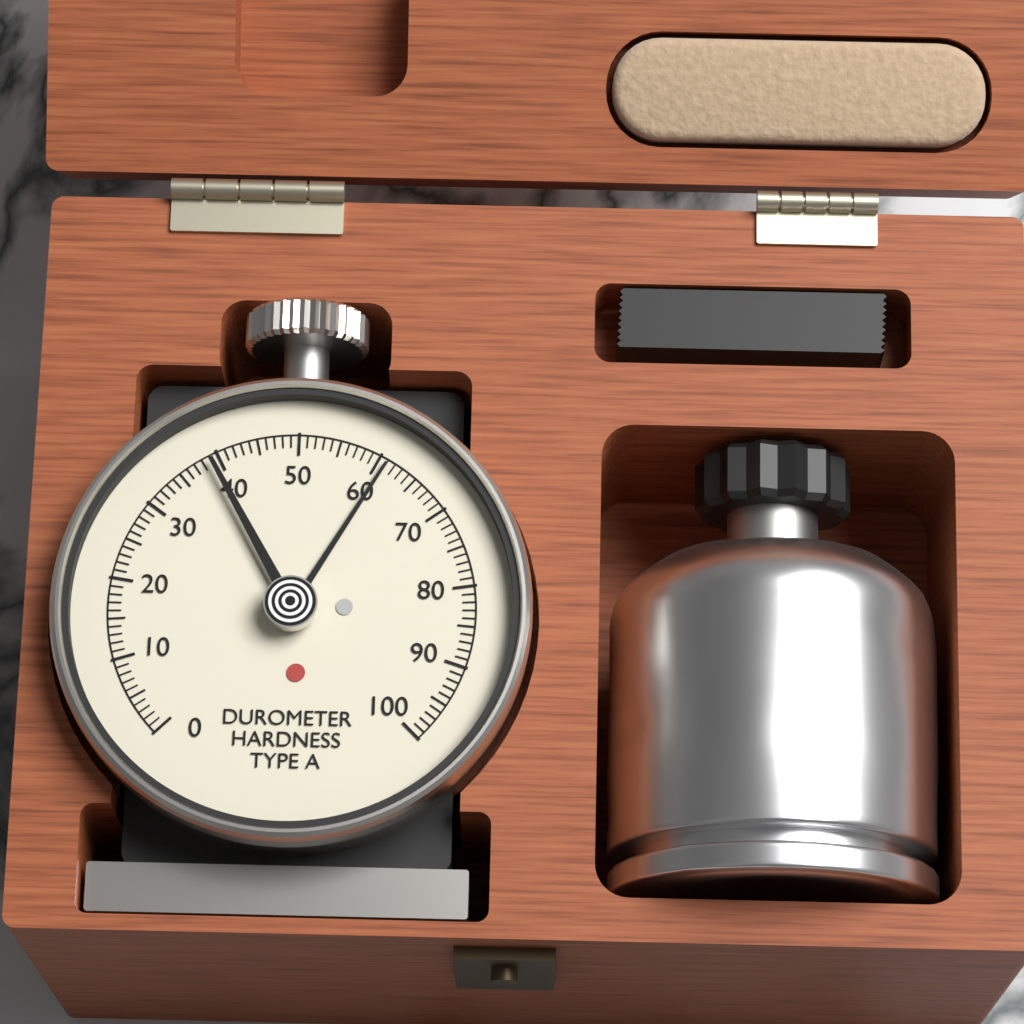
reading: 61 Shore A
